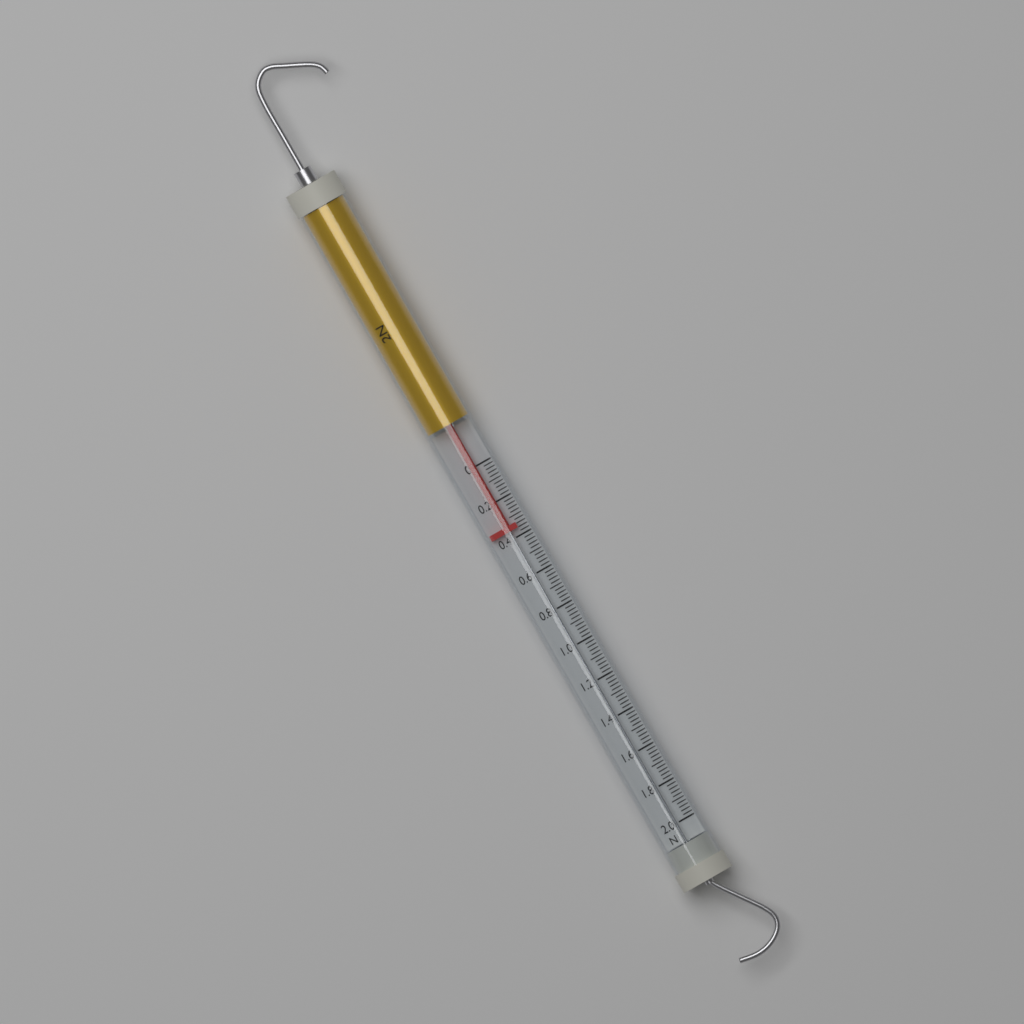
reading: 0.36 N
